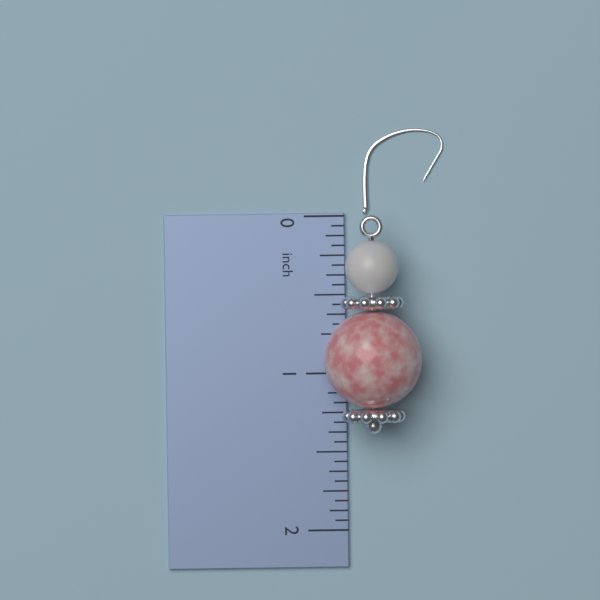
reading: 1.3750 inch
